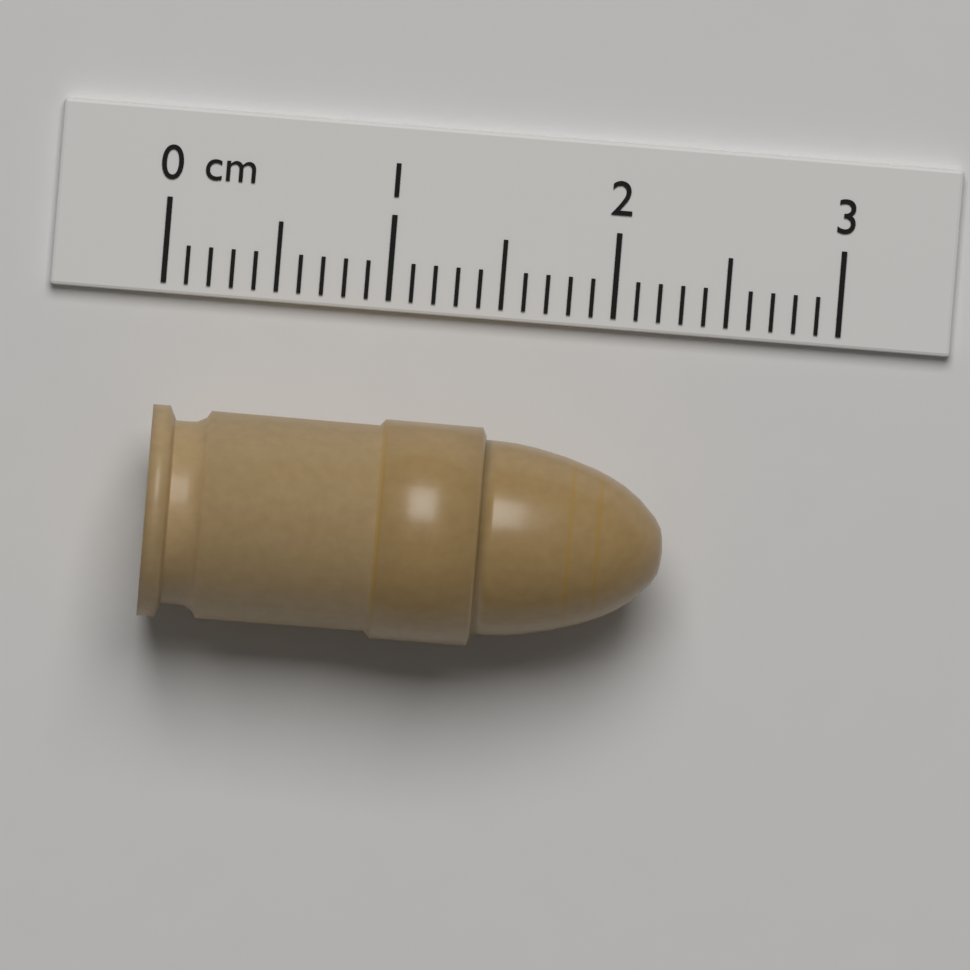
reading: 2.3 cm
